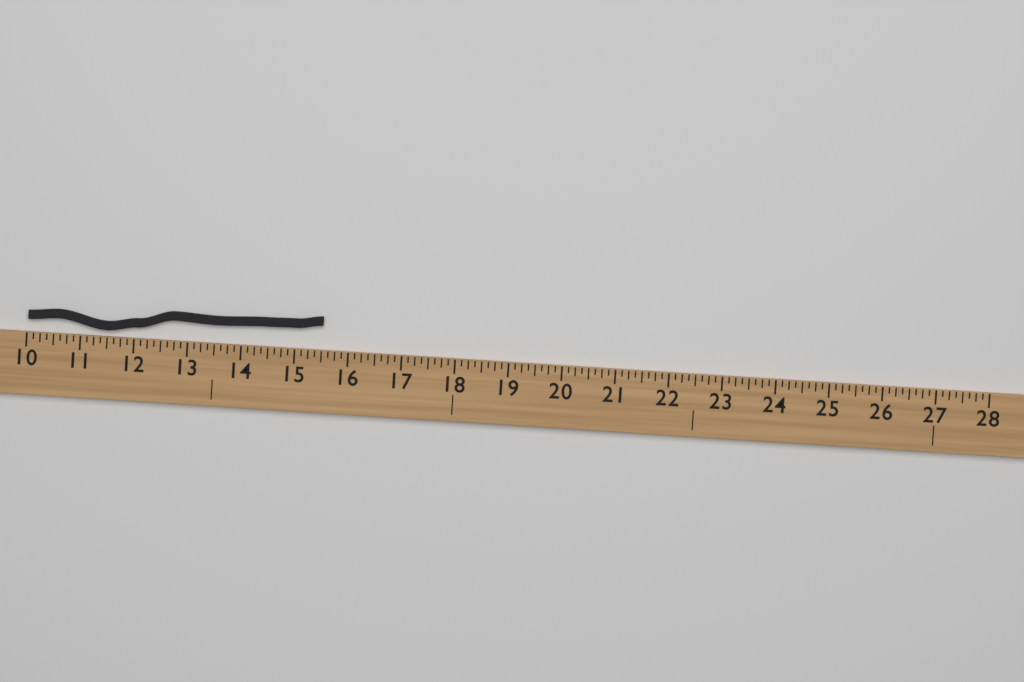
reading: 15.500 (no unit)
